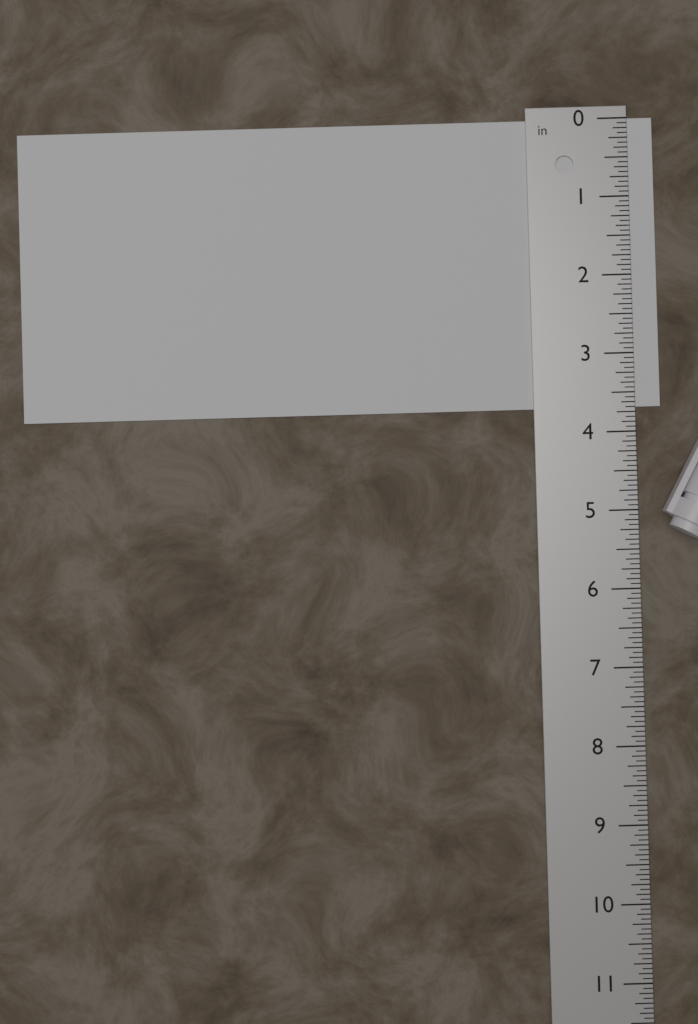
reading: 3.6875 in
